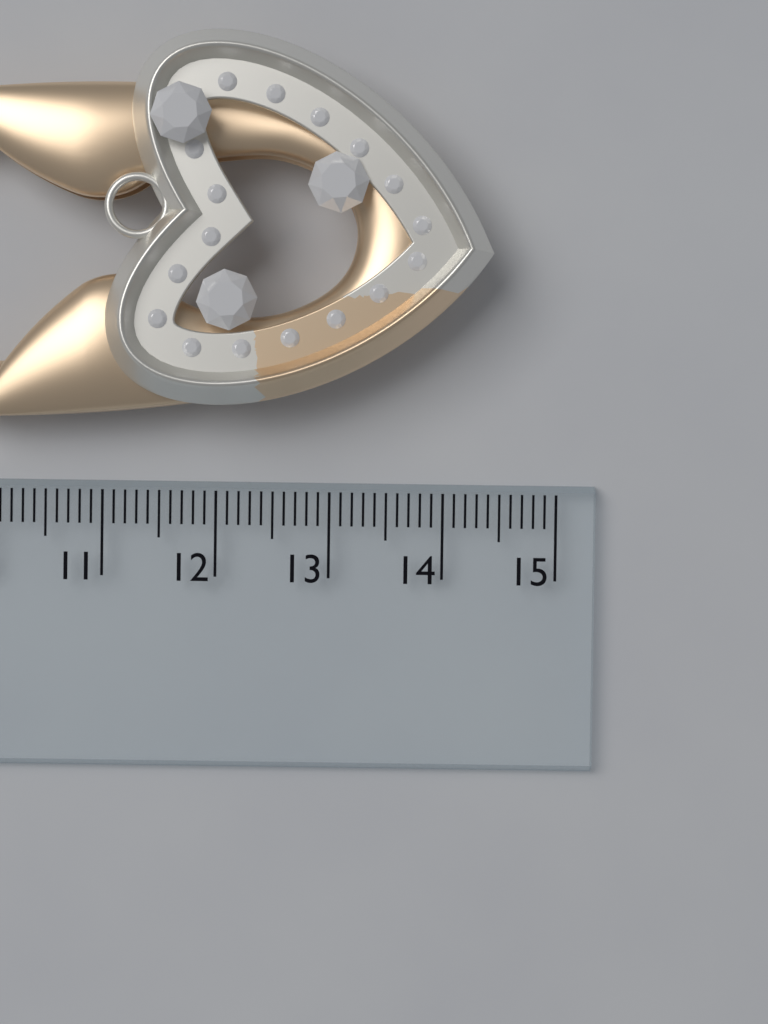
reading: 14.4 cm
